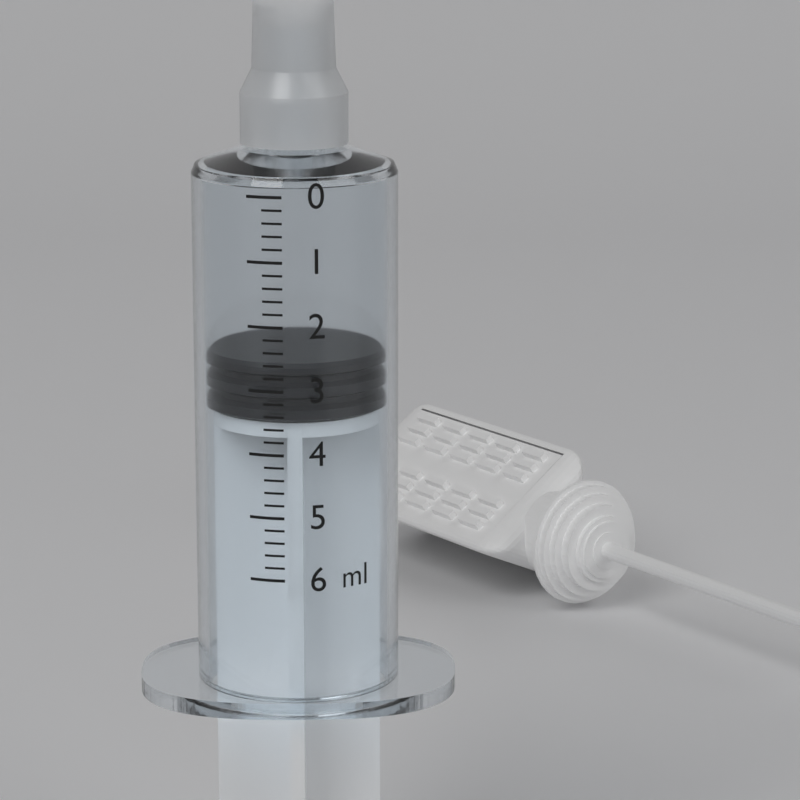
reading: 2.6 ml
